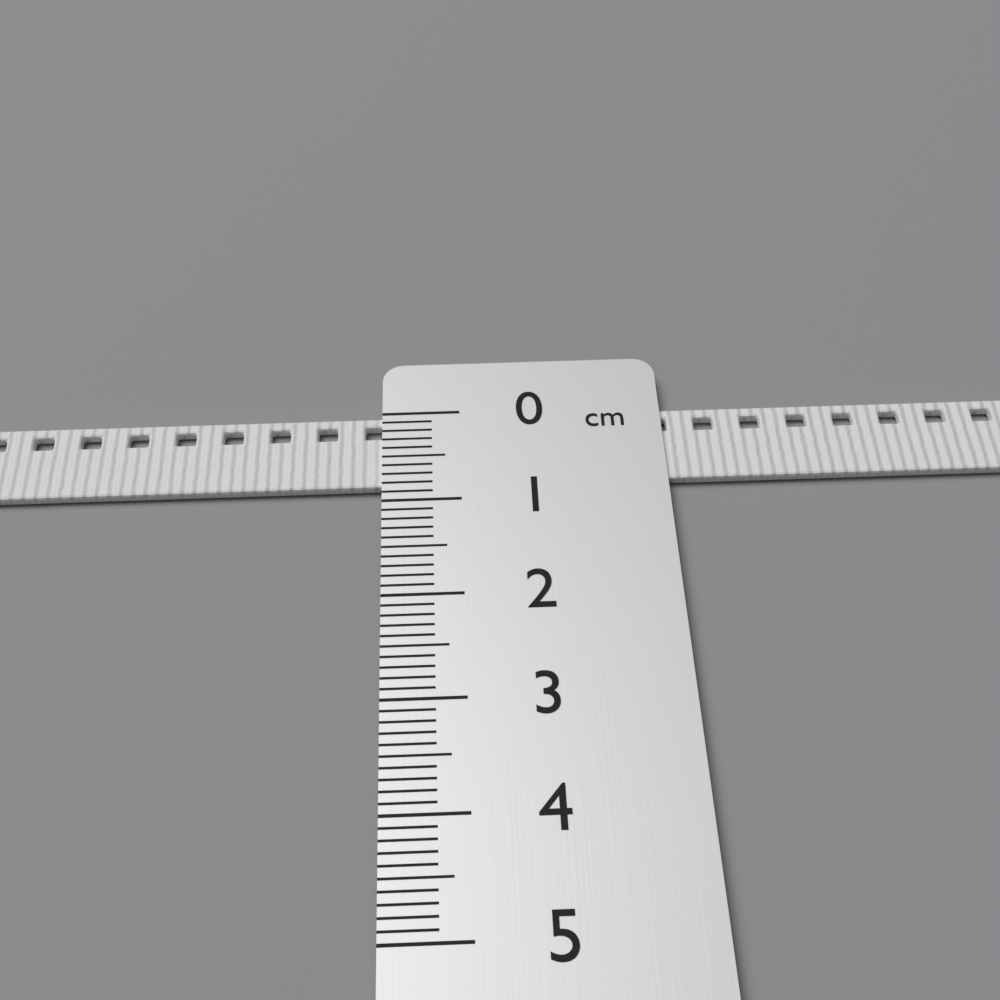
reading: 0.8 cm
